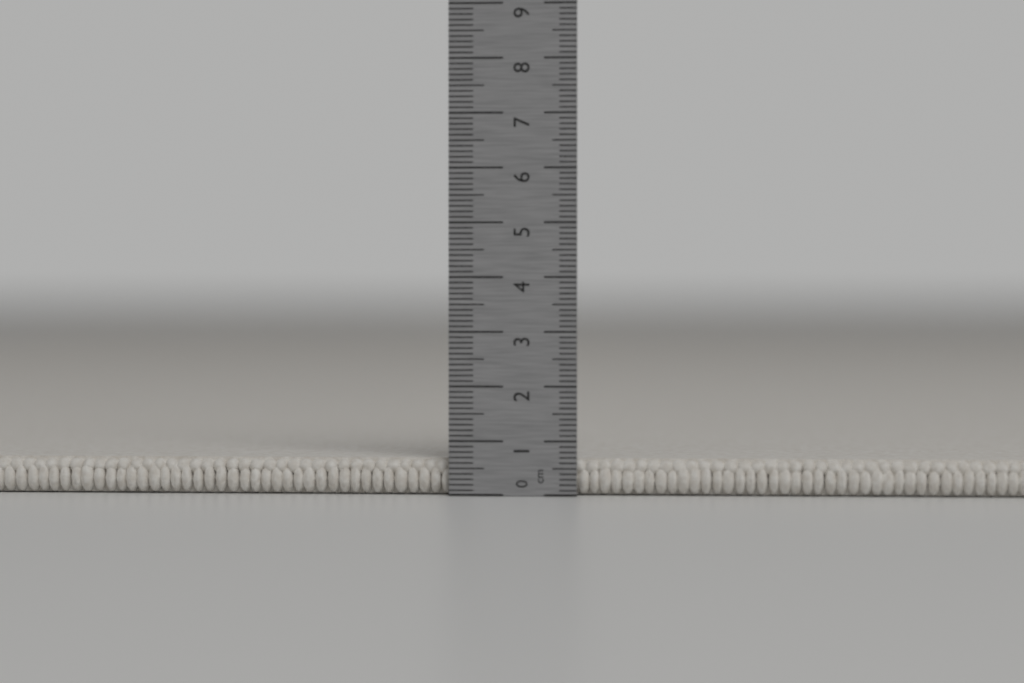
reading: 0.7 cm
